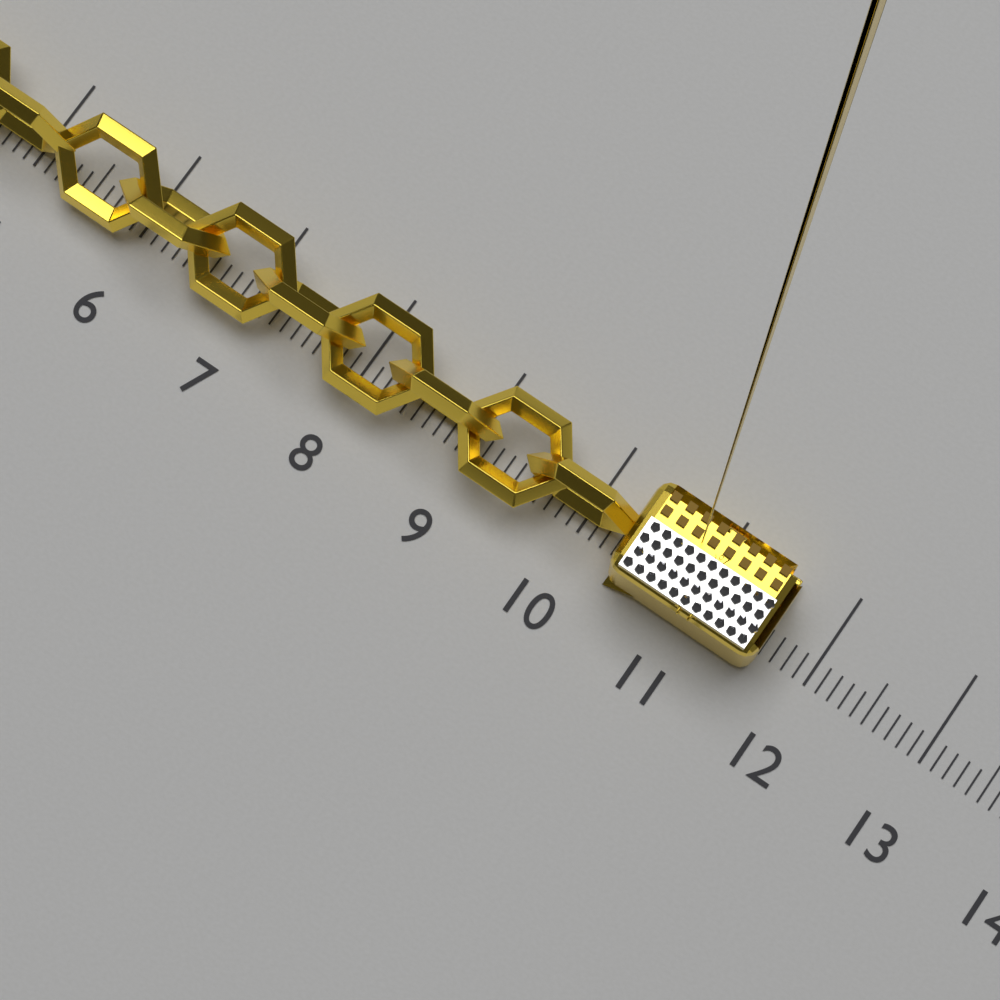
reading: 11.6 (no unit)
